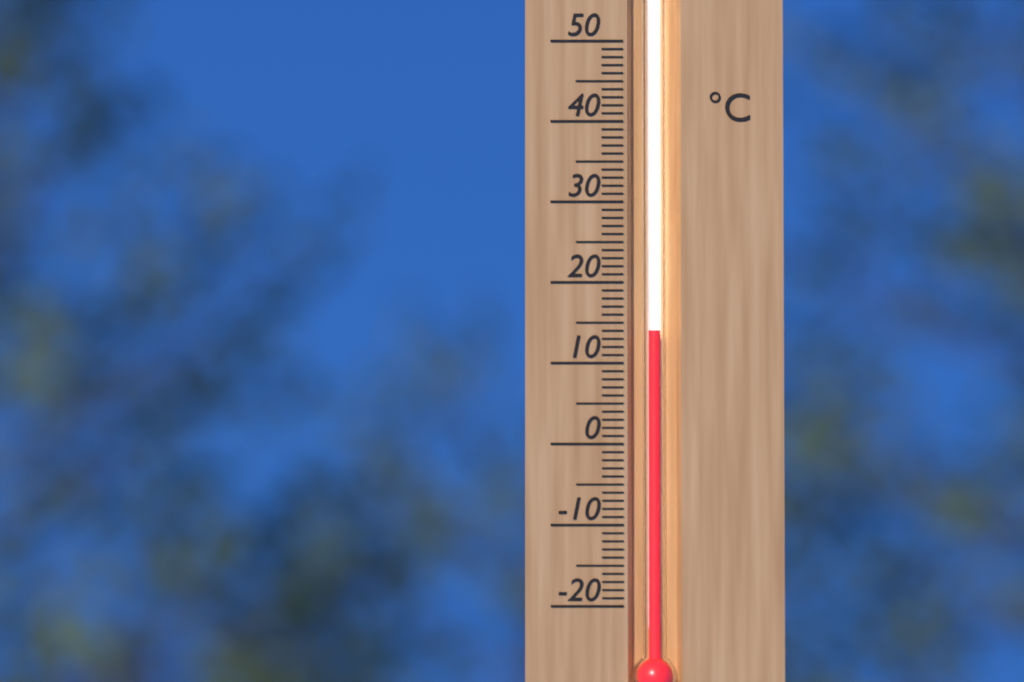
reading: 14 °C
